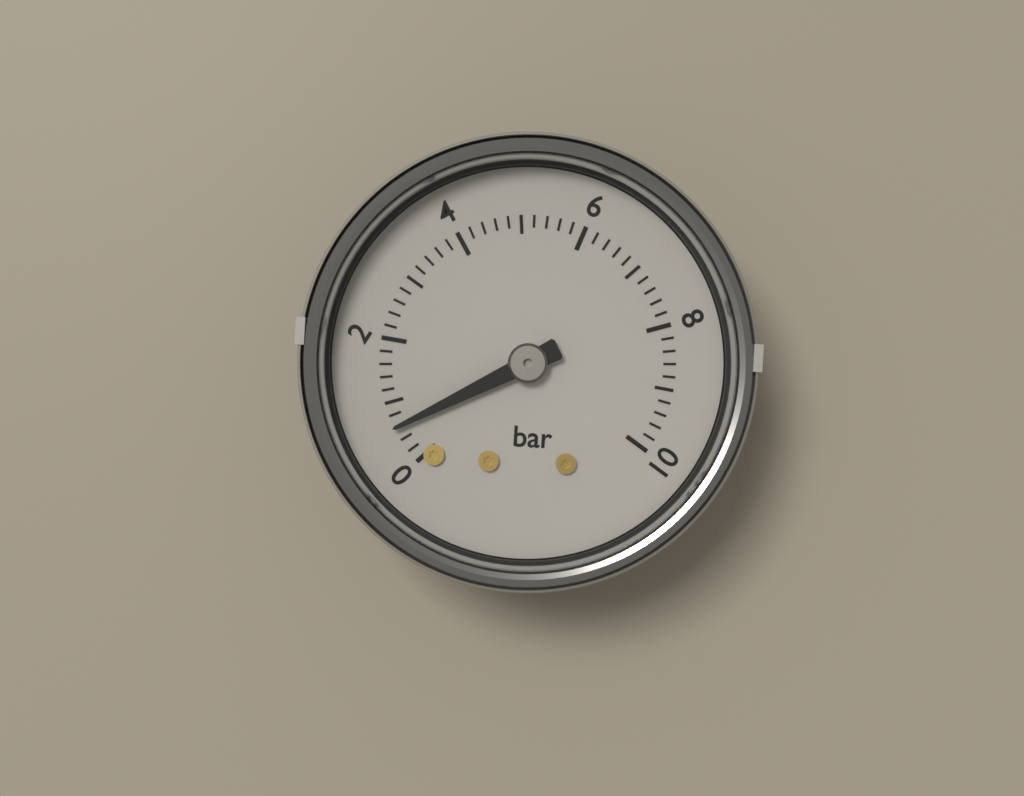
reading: 0.6 bar
